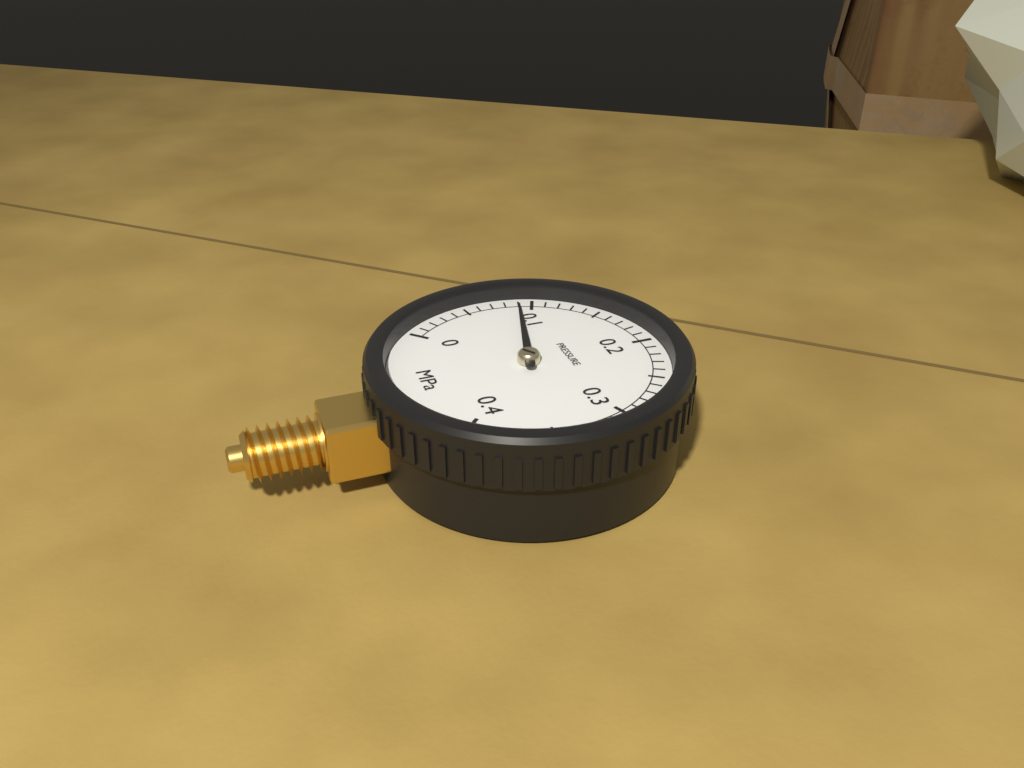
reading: 0.09 MPa
